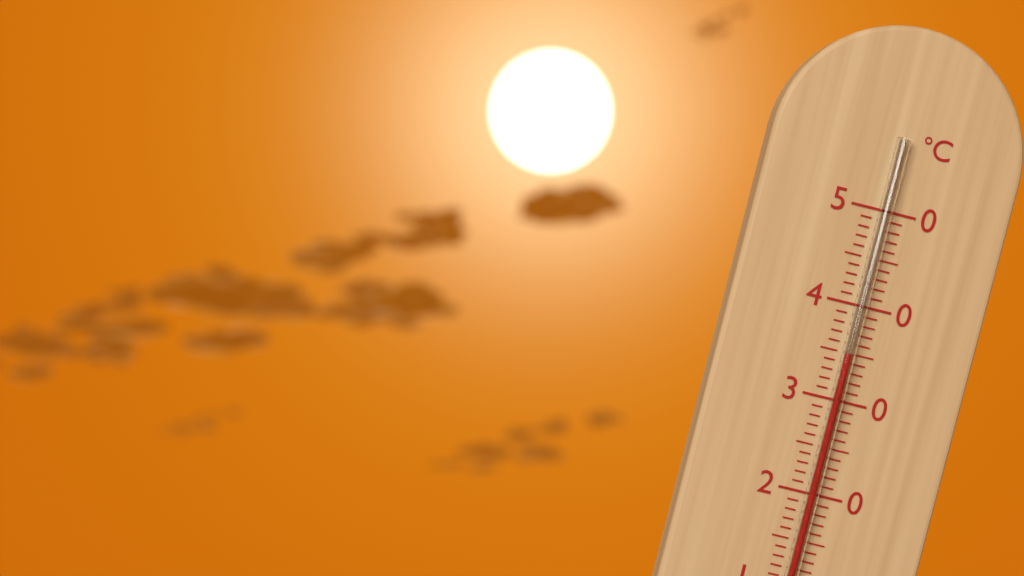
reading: 35 °C
